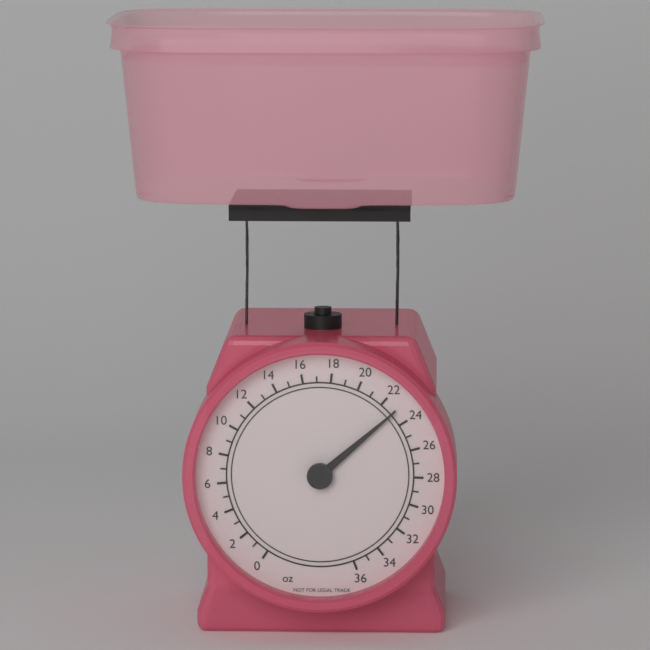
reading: 23 oz
